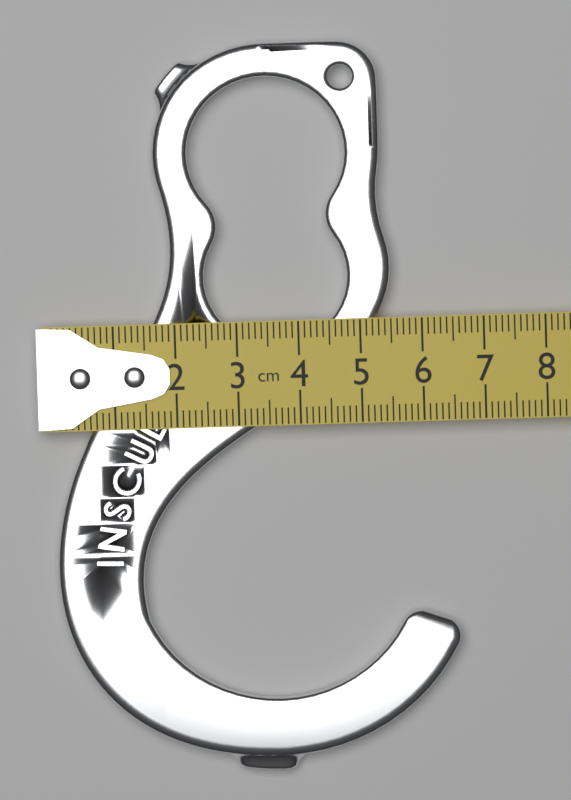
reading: 6.5 cm
